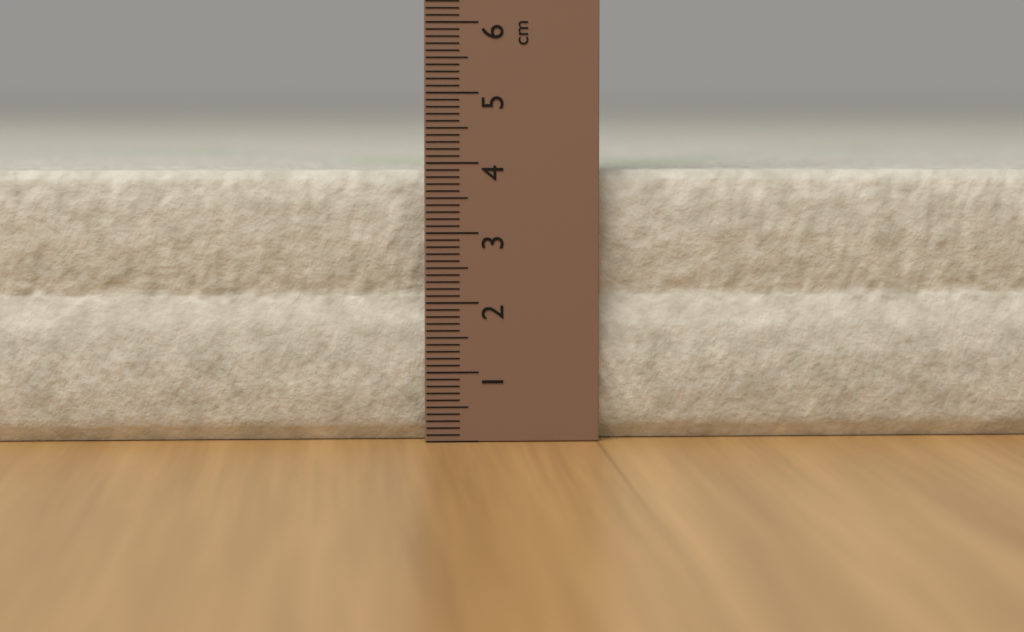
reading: 3.9 cm
